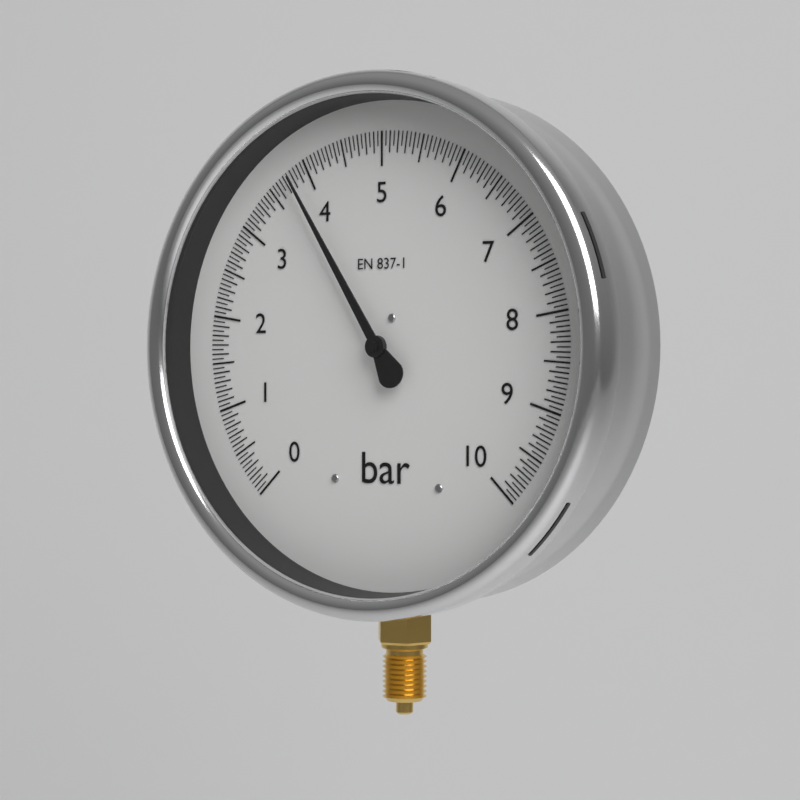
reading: 3.80 bar
